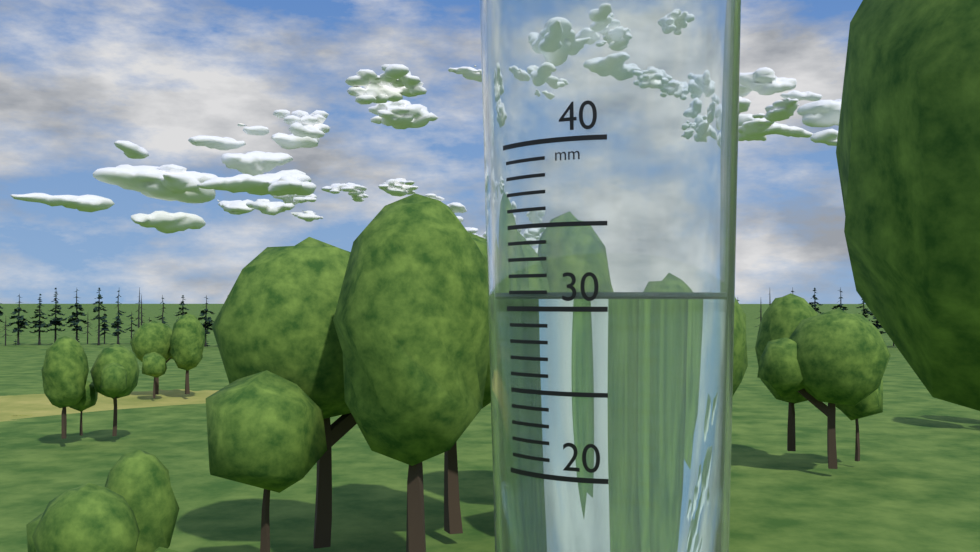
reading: 31 mm
